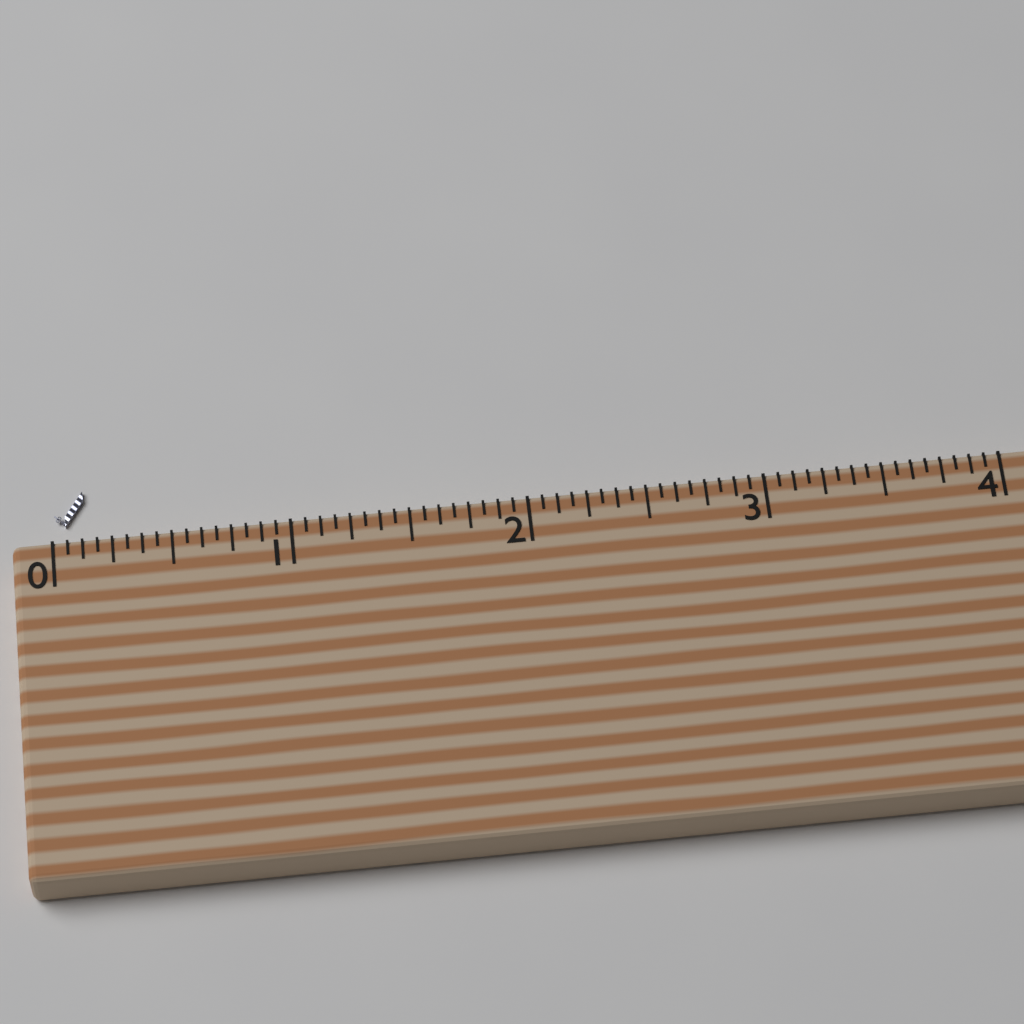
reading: 0.1250 (no unit)
